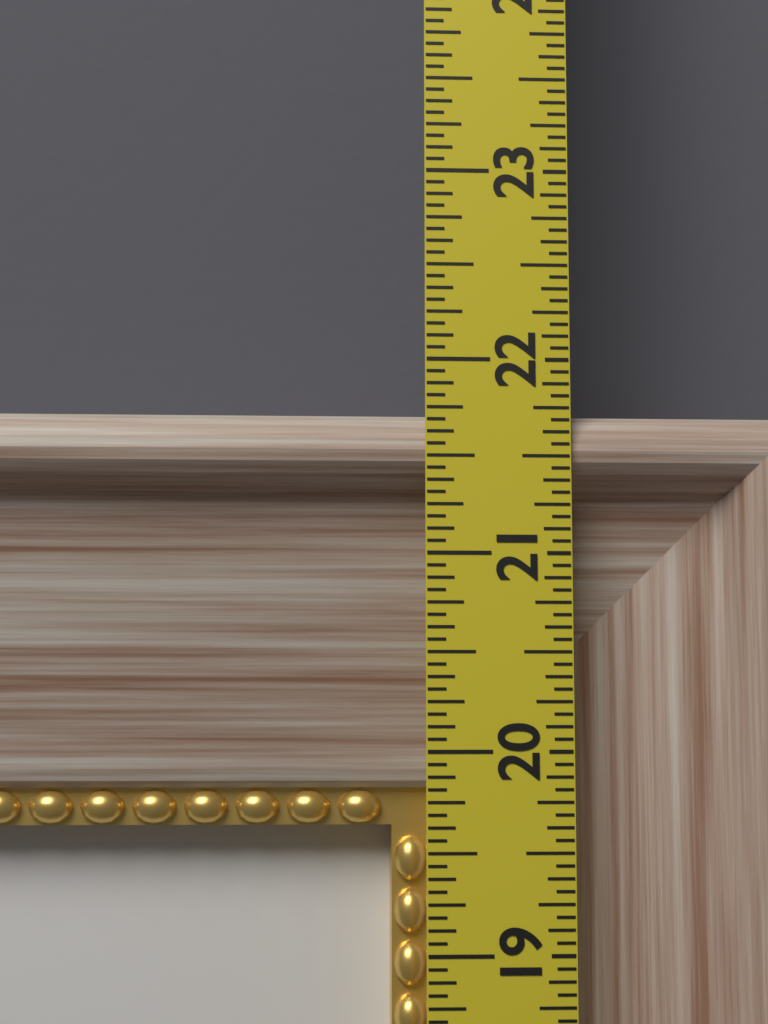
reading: 21.7500 in
